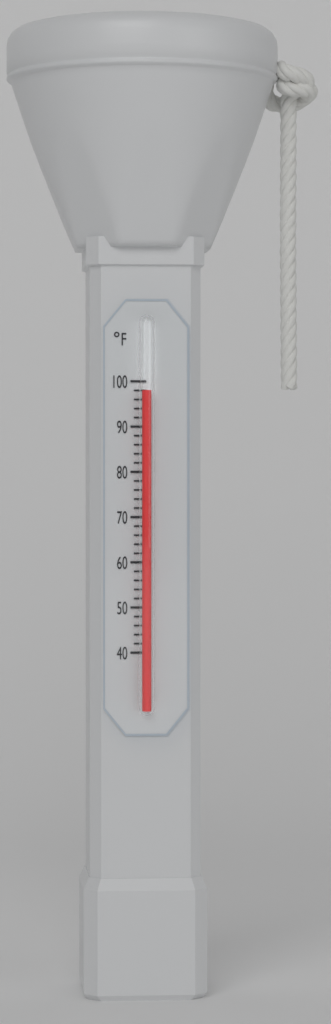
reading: 98 °F
